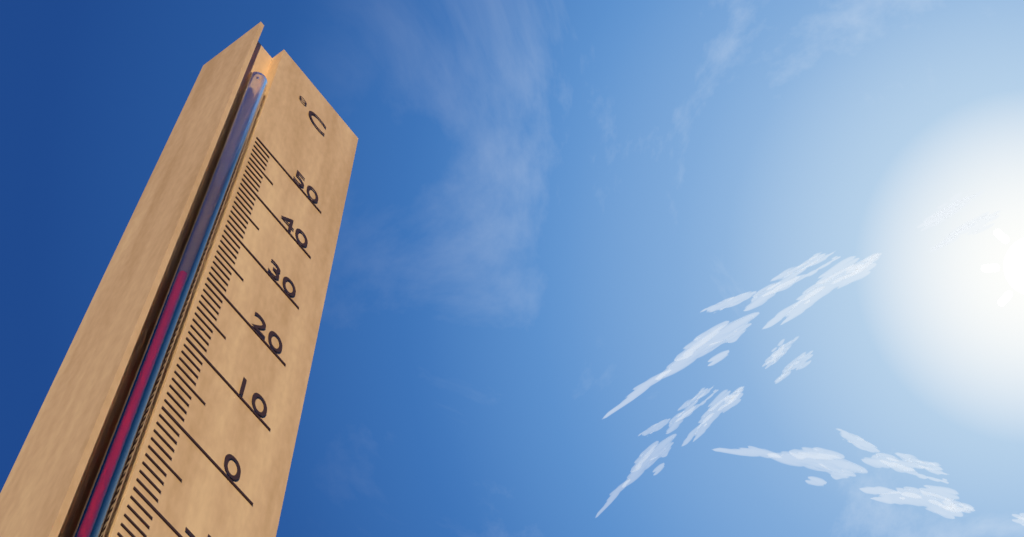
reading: 17 °C
